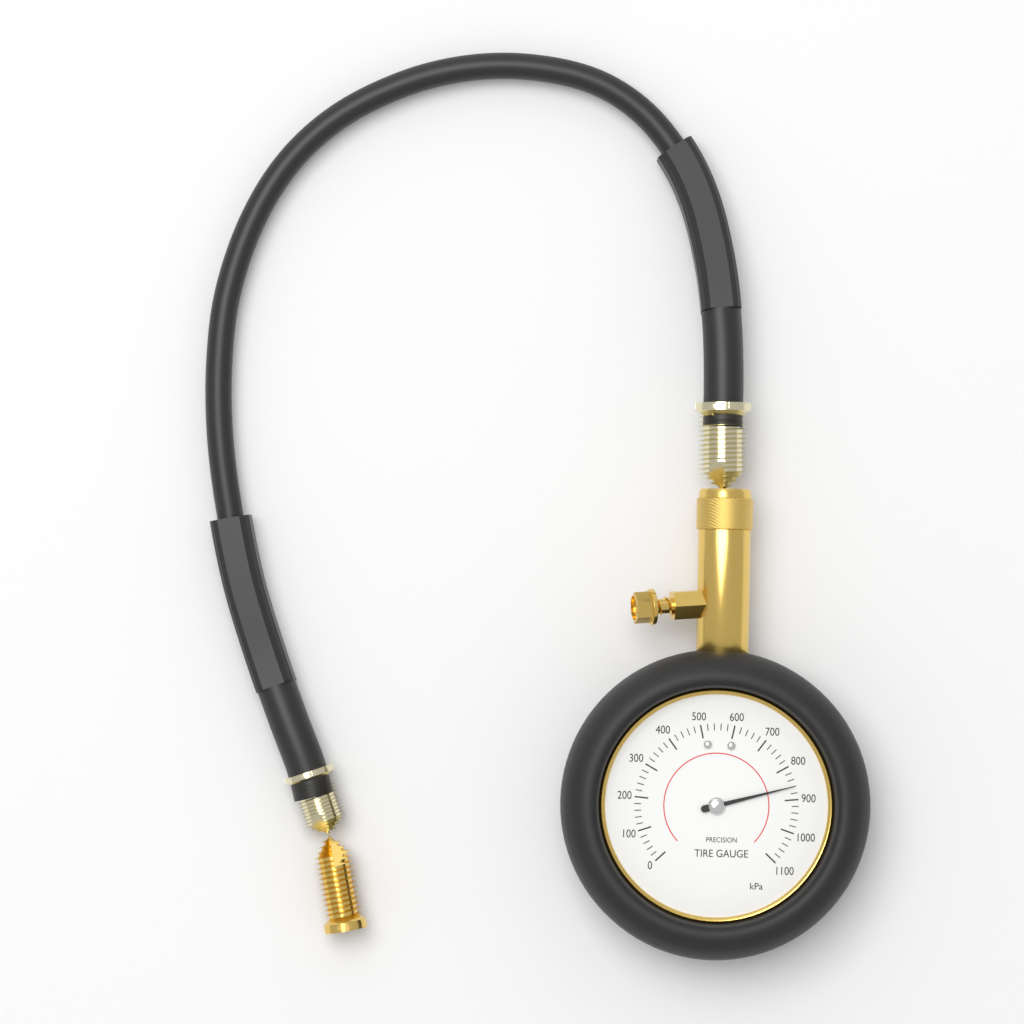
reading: 860 kPa
